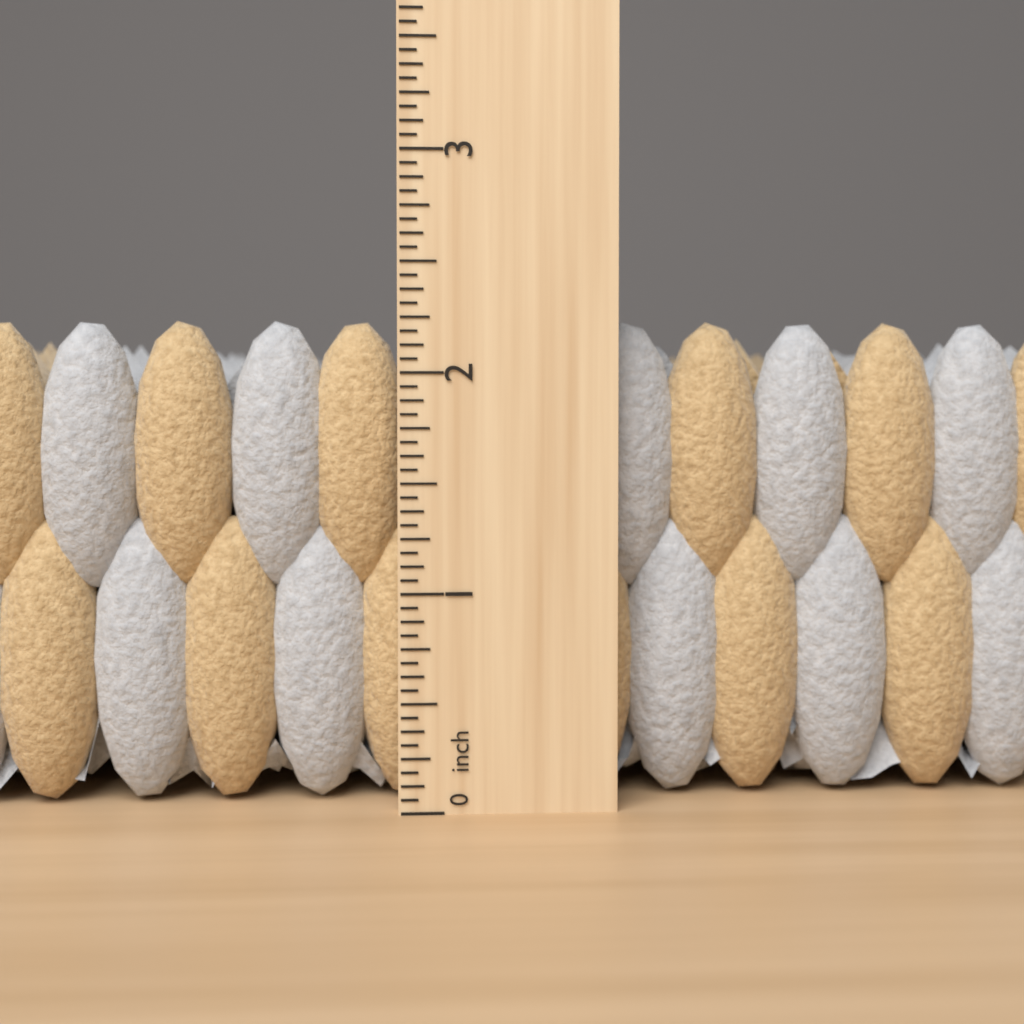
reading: 2.2500 inch
